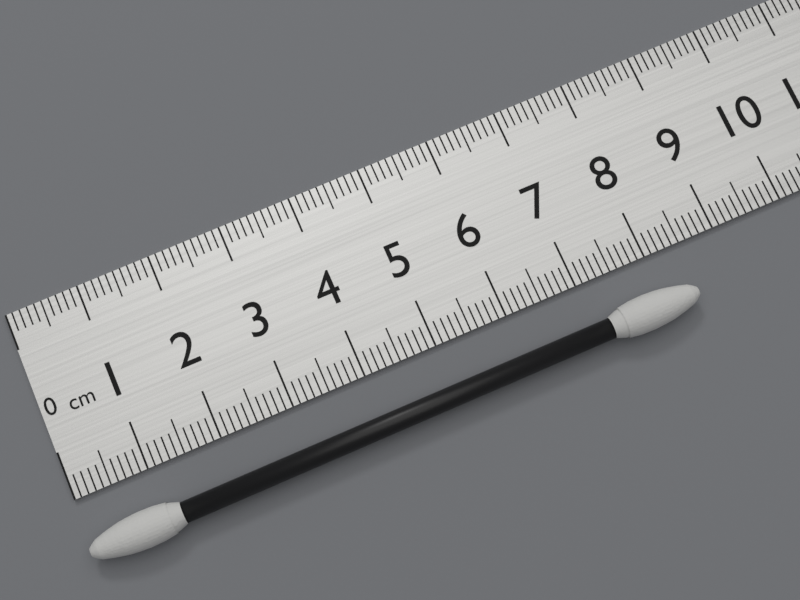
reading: 8.4 cm
